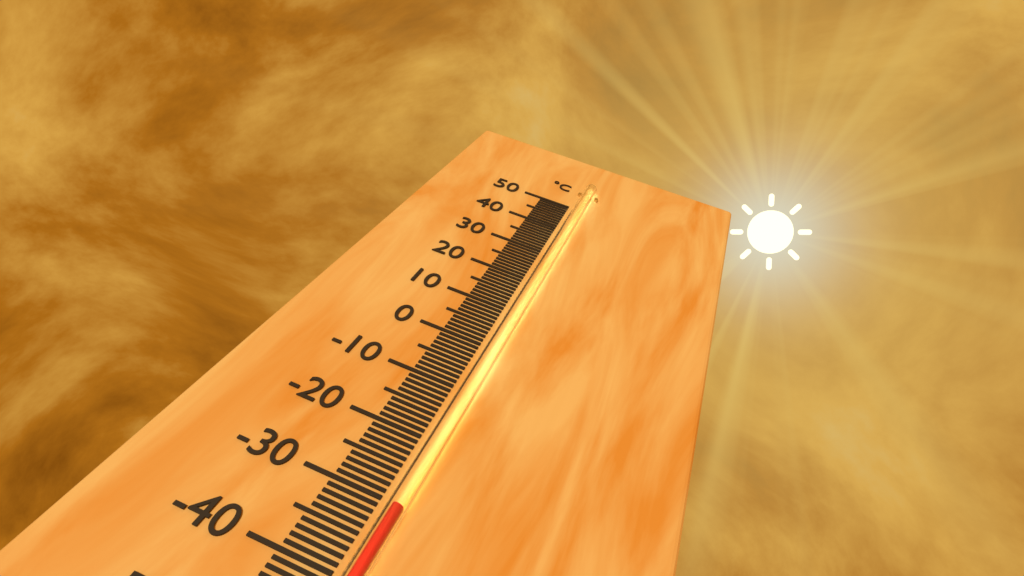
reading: -31 °C
